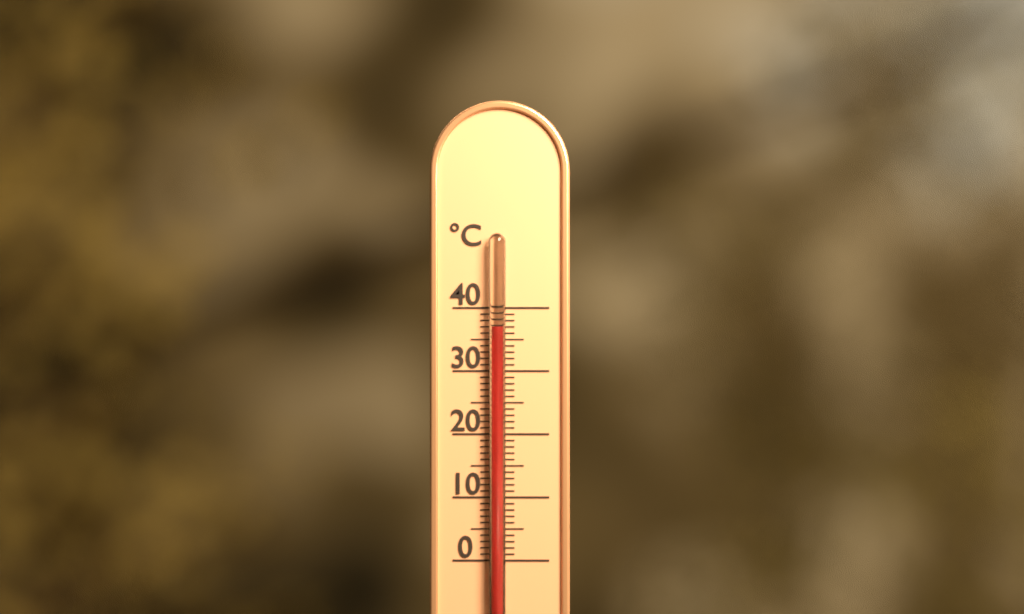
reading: 37 °C
